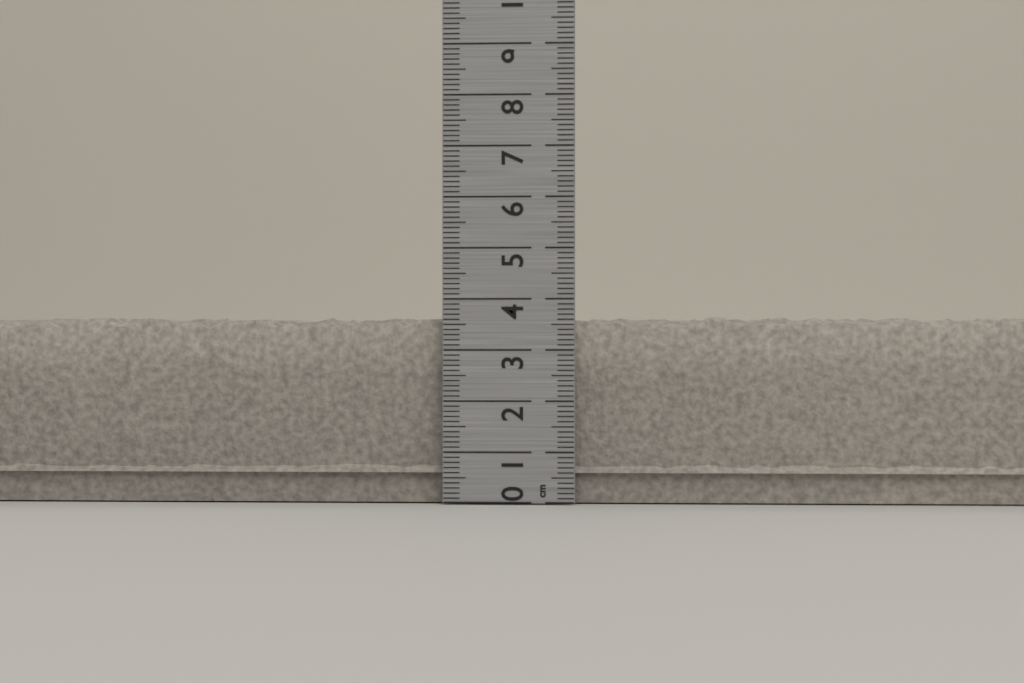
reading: 3.7 cm
